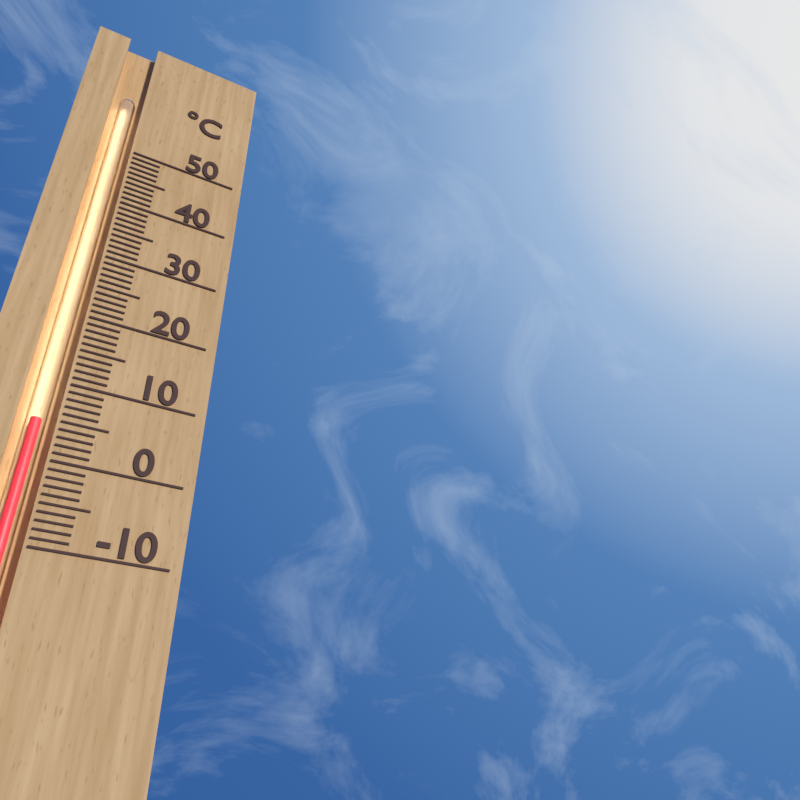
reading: 5 °C
